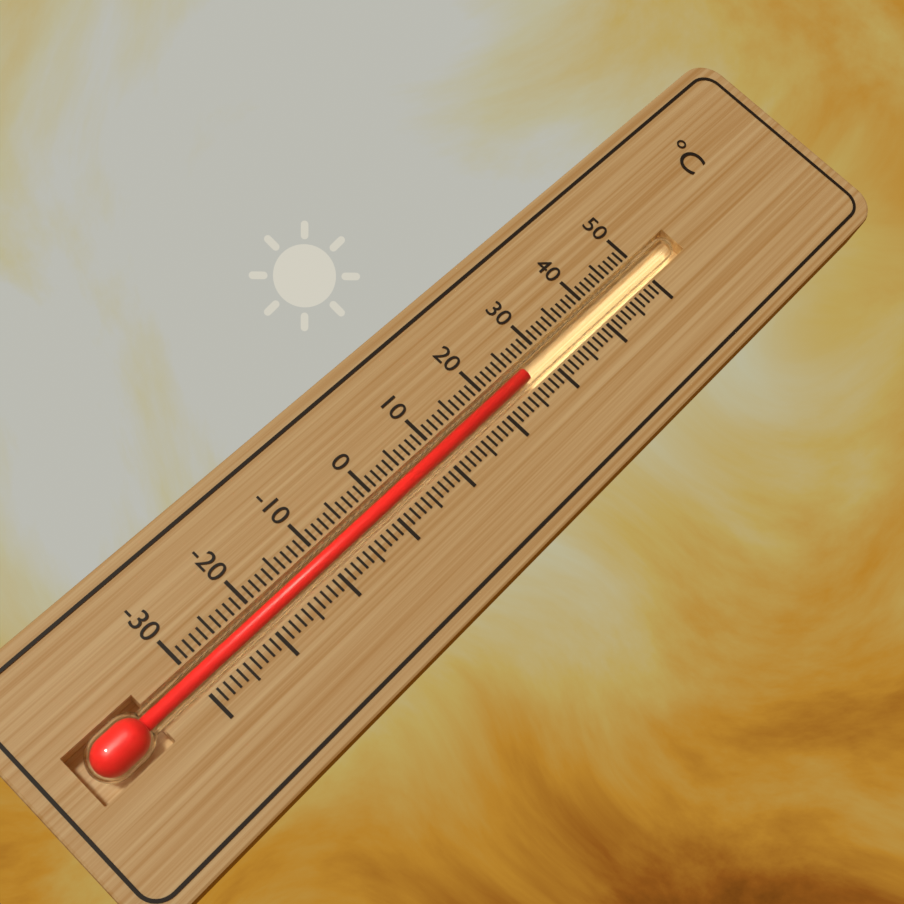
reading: 26 °C
